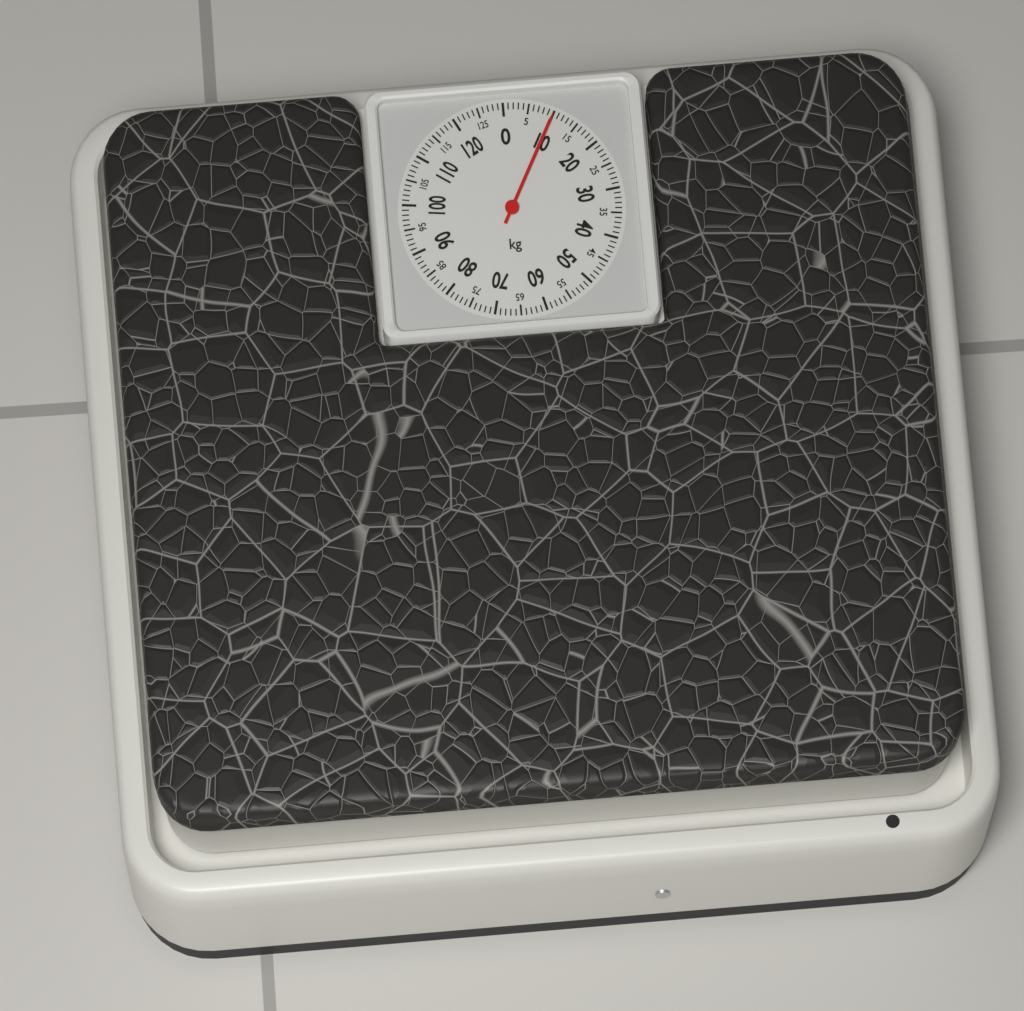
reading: 10 kg
